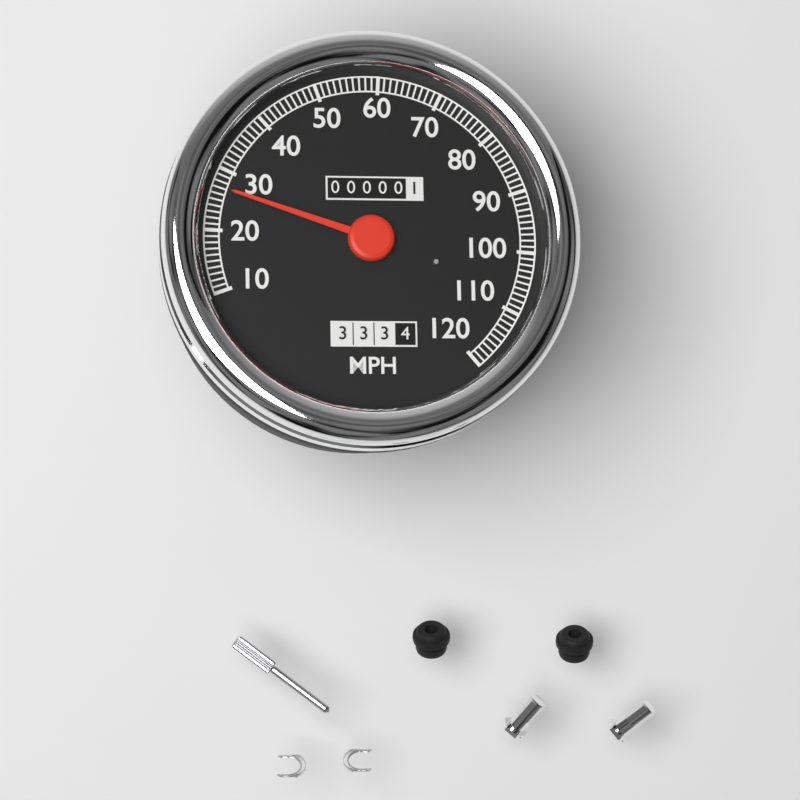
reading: 27 MPH
